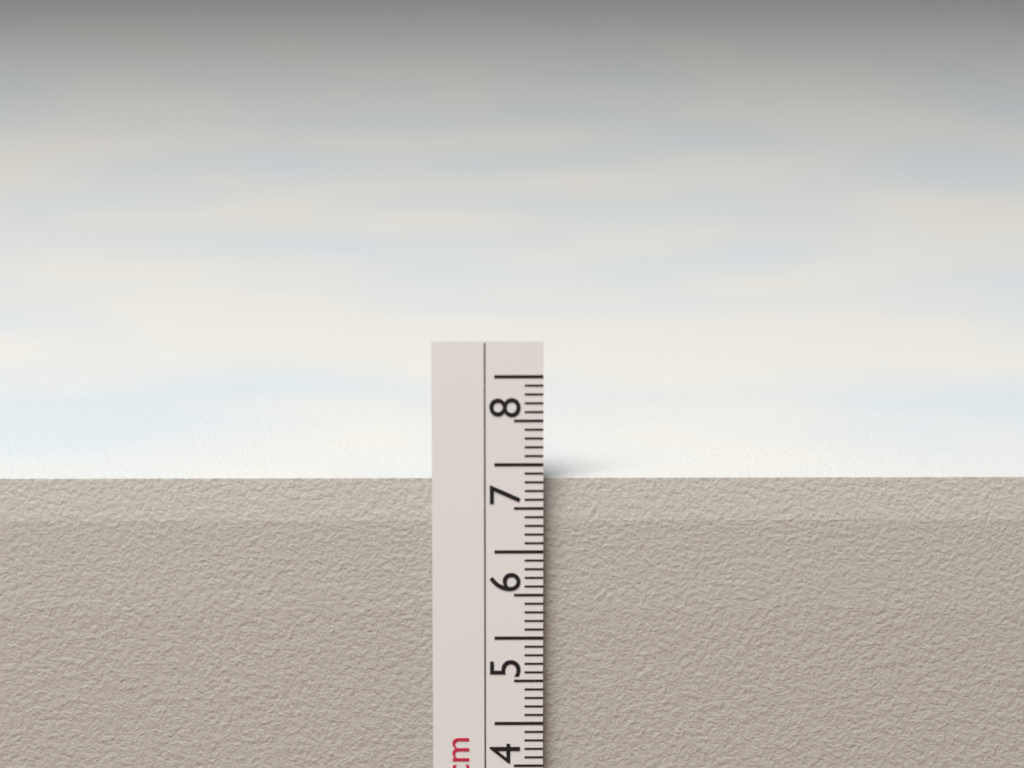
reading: 6.8 cm
